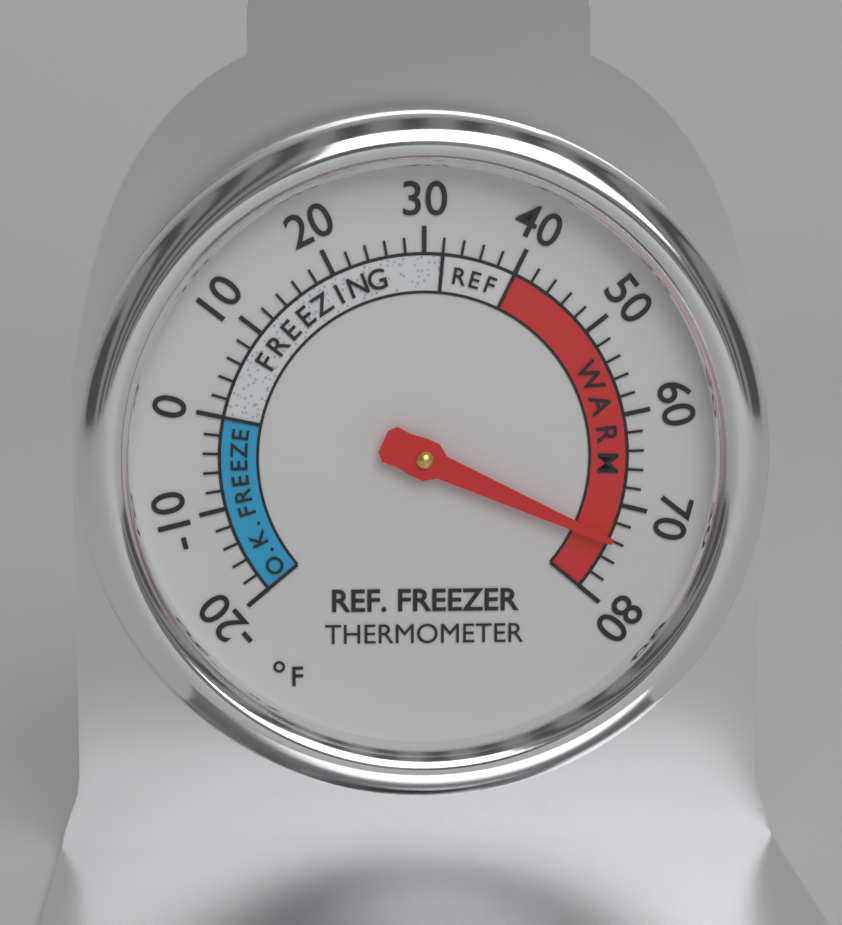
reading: 74 °F
